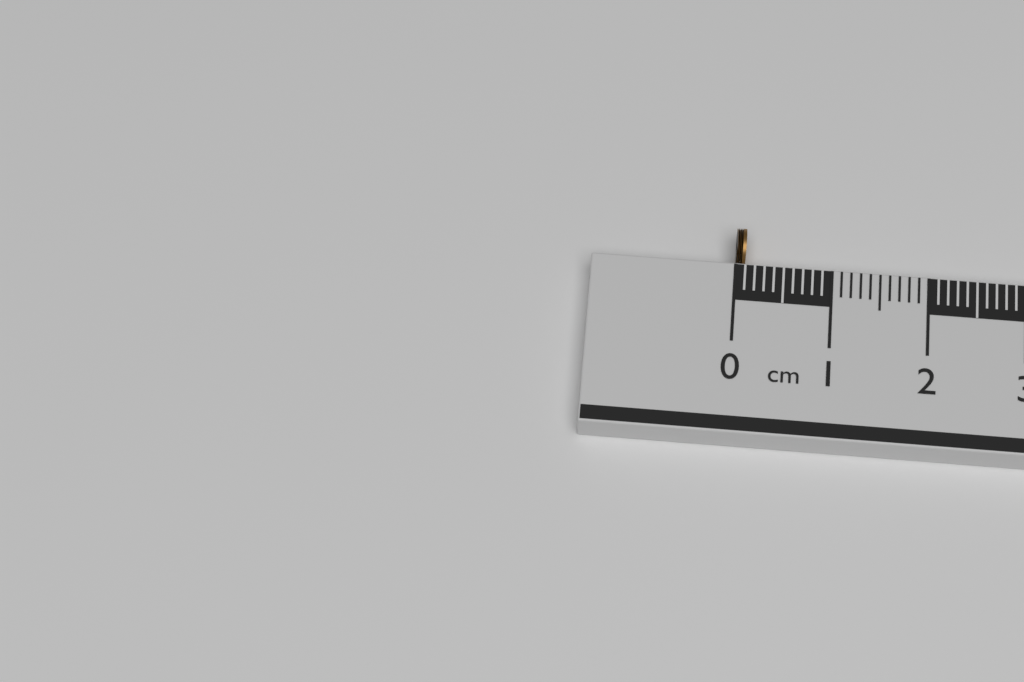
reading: 0.1 cm
